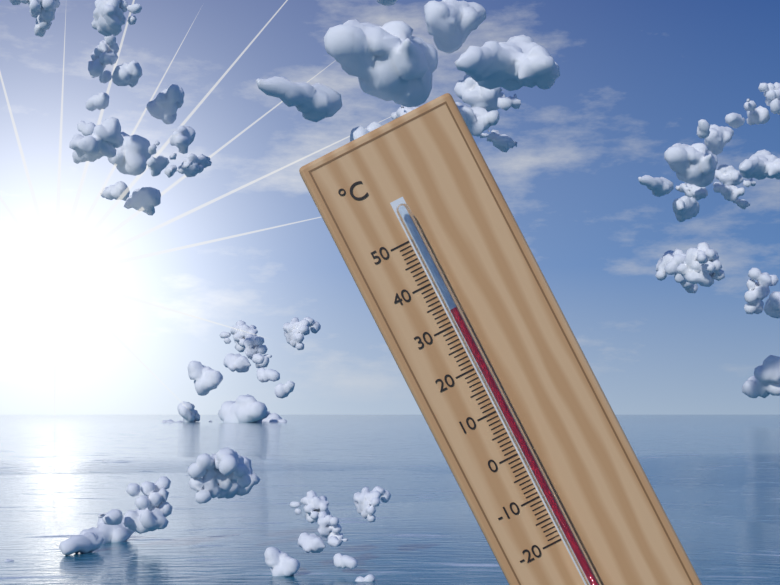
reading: 33 °C
